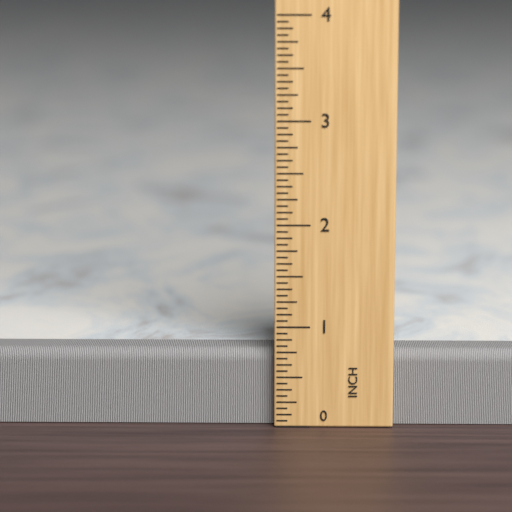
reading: 0.7500 in
